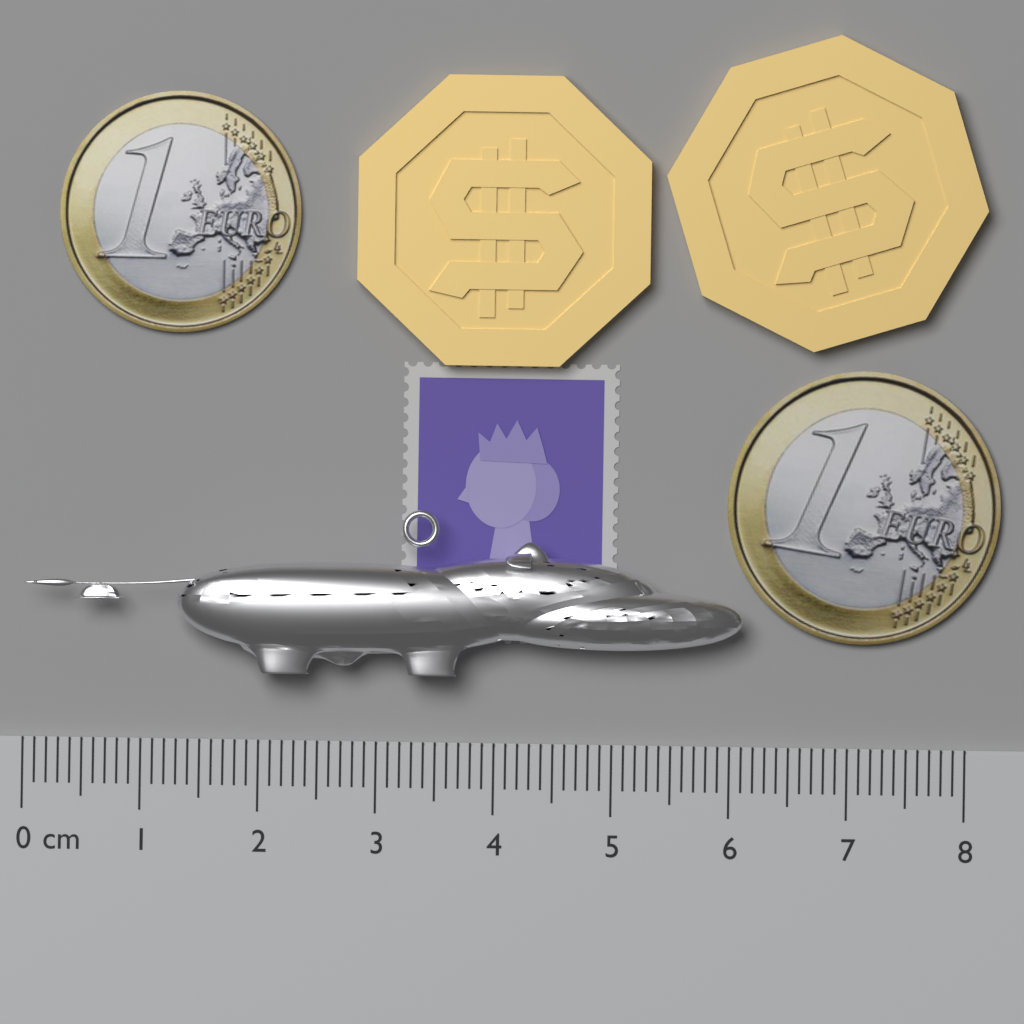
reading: 6.1 cm
